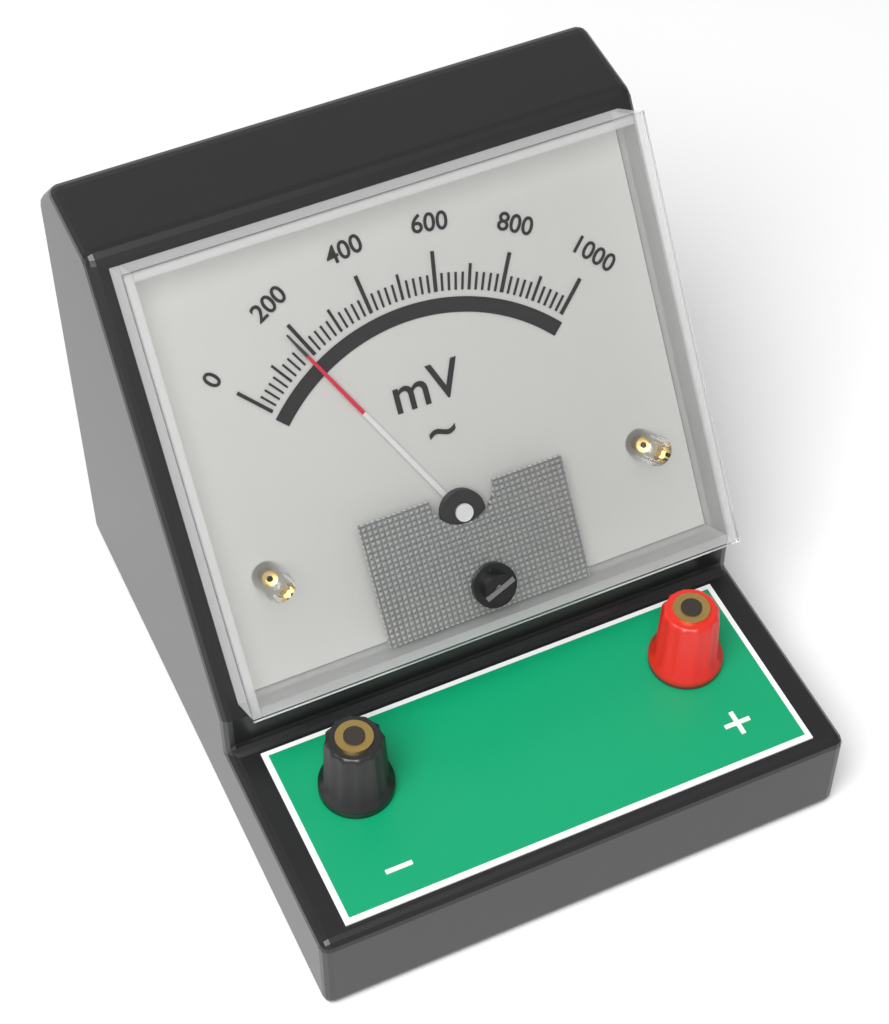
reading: 180 mV
